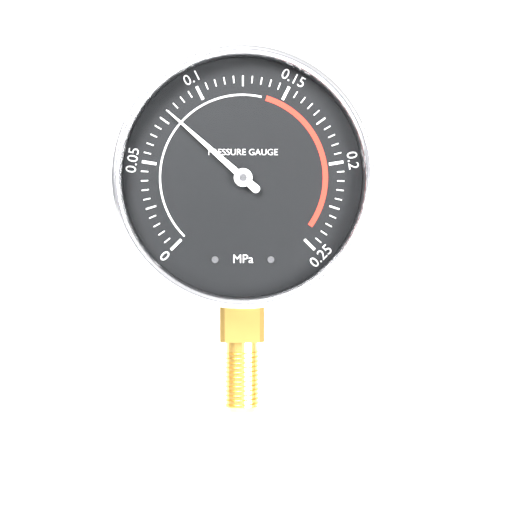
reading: 0.080 MPa
